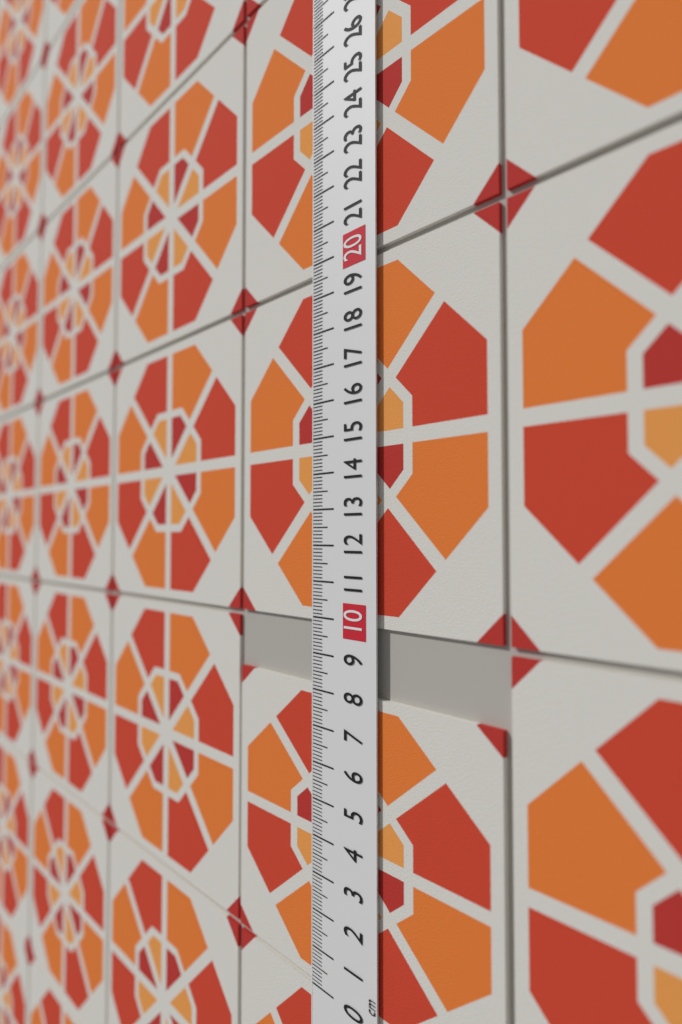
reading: 8.1 cm
